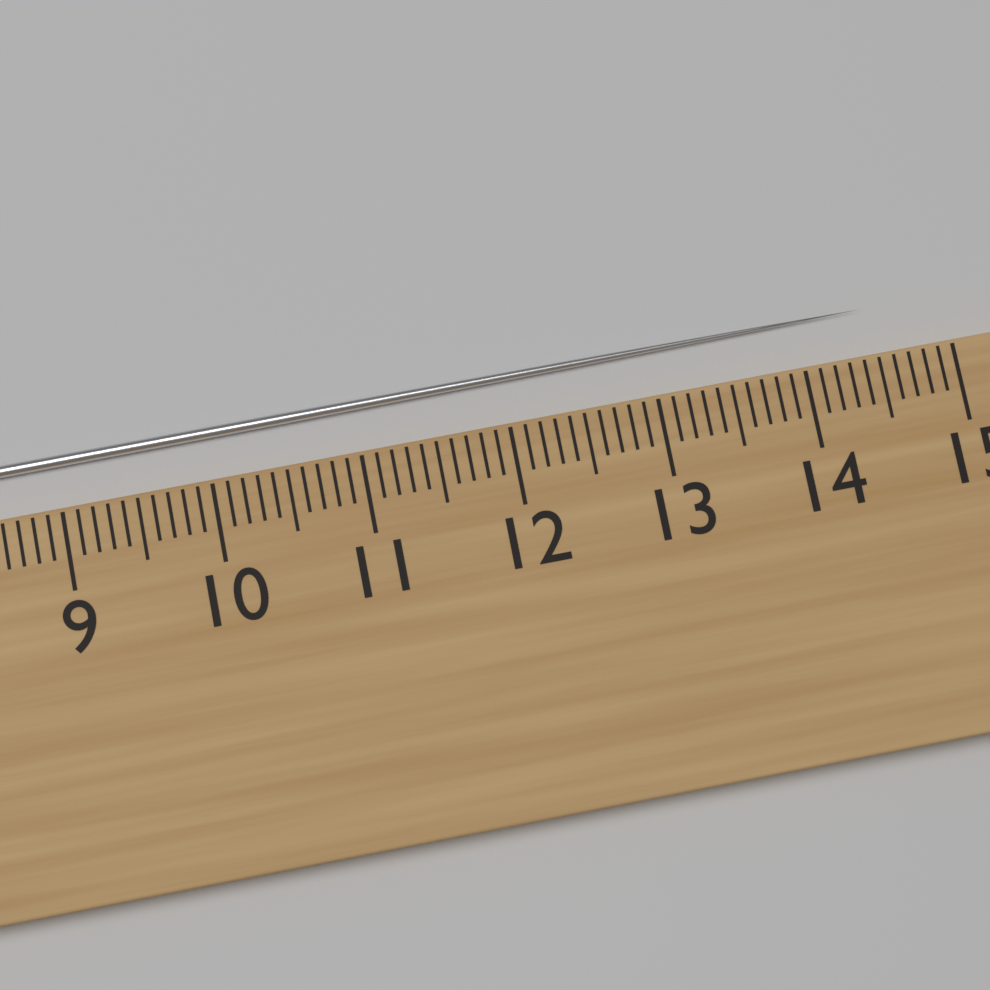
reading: 14.5 cm
